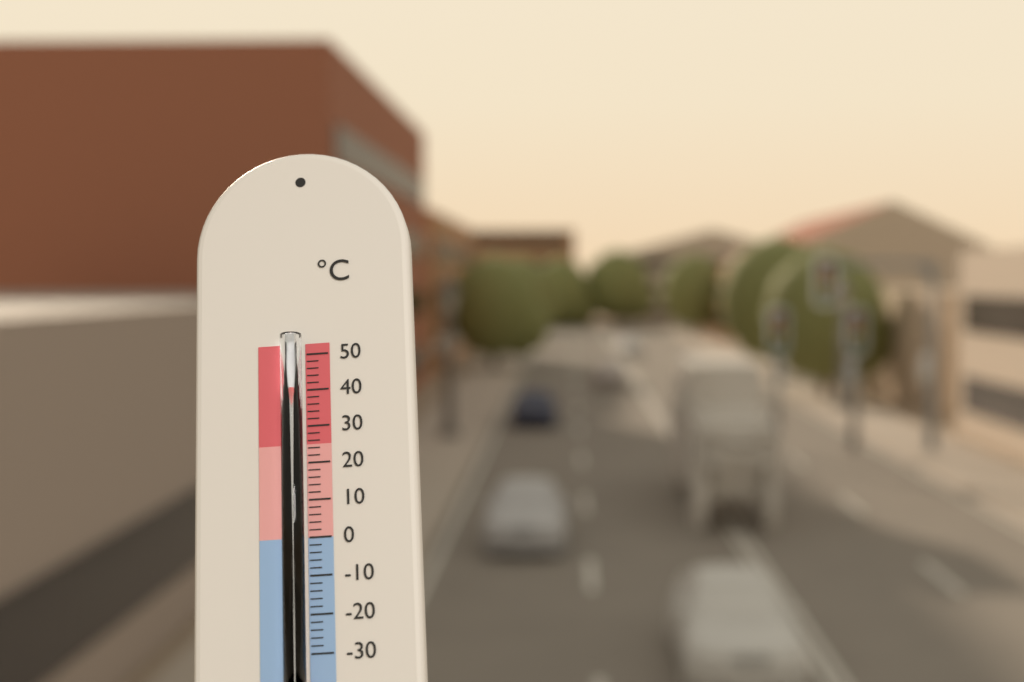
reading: 40 °C
